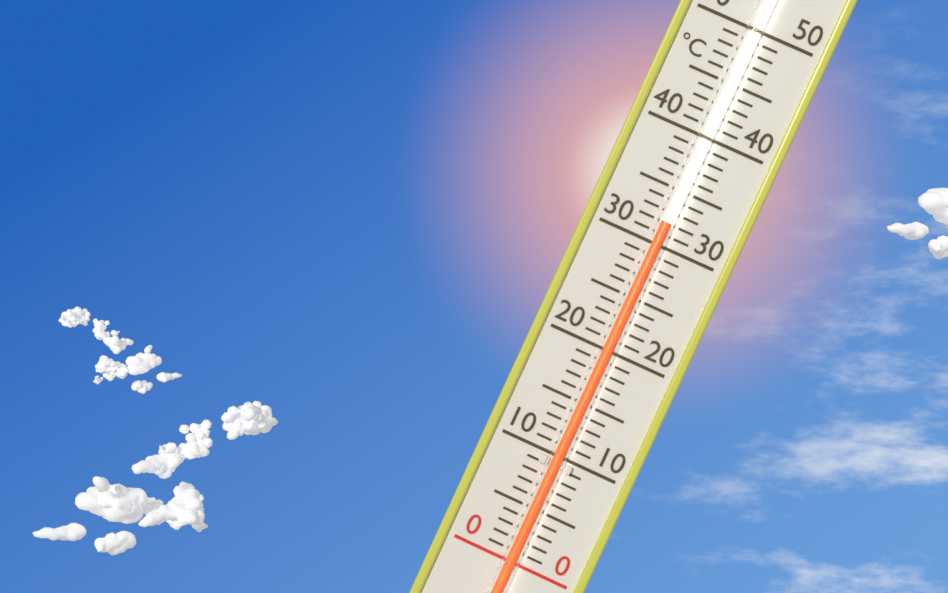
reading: 32 °C
